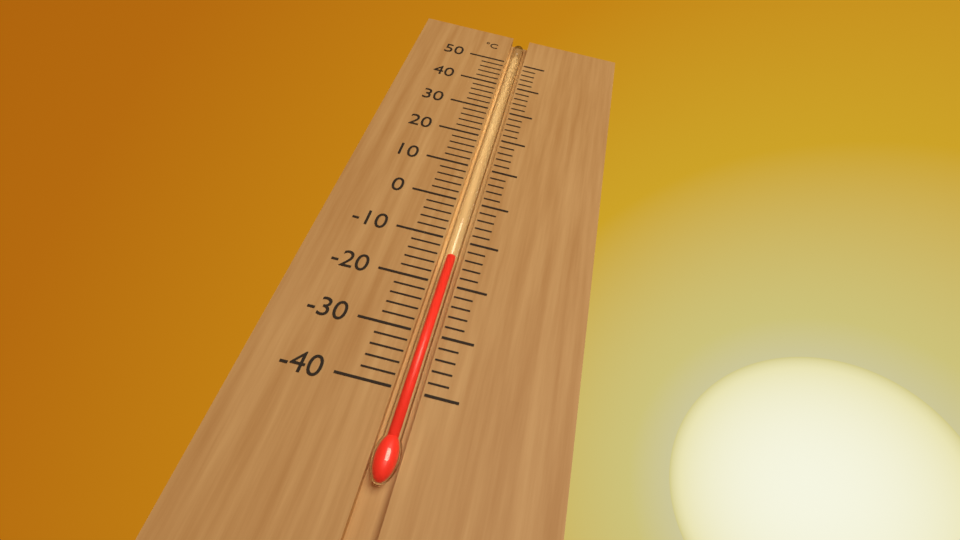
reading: -14 °C
